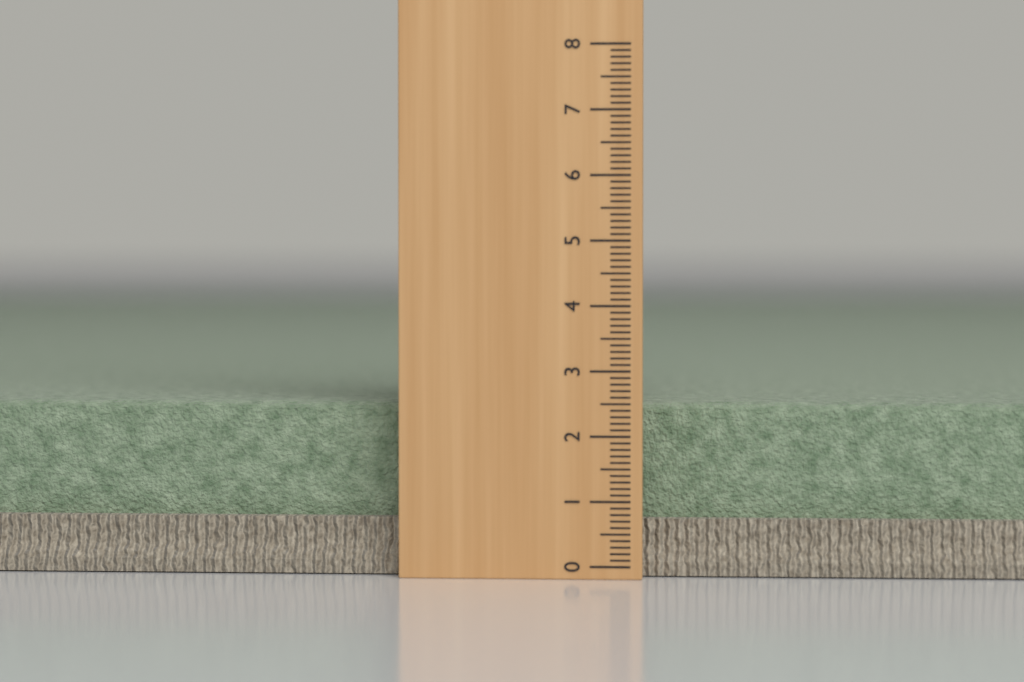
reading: 2.5 (no unit)
